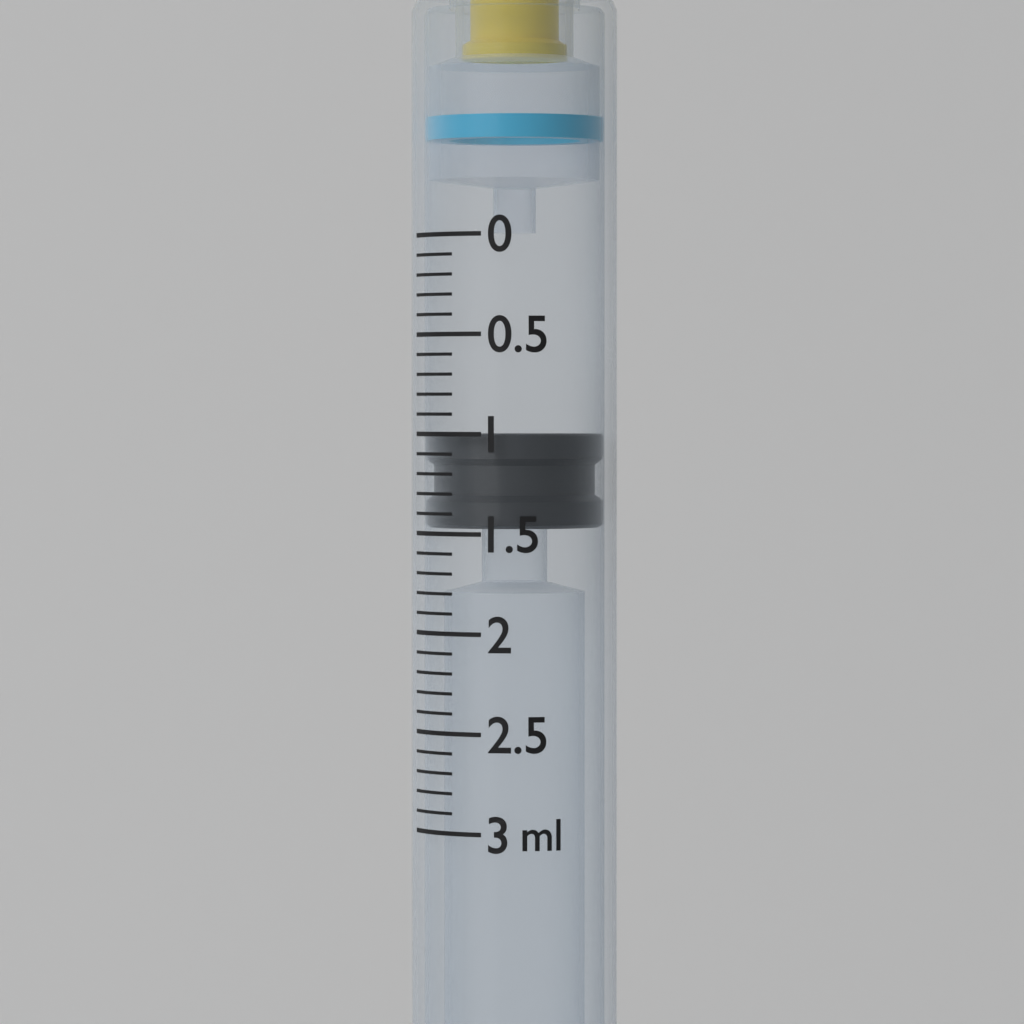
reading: 1.0 ml
